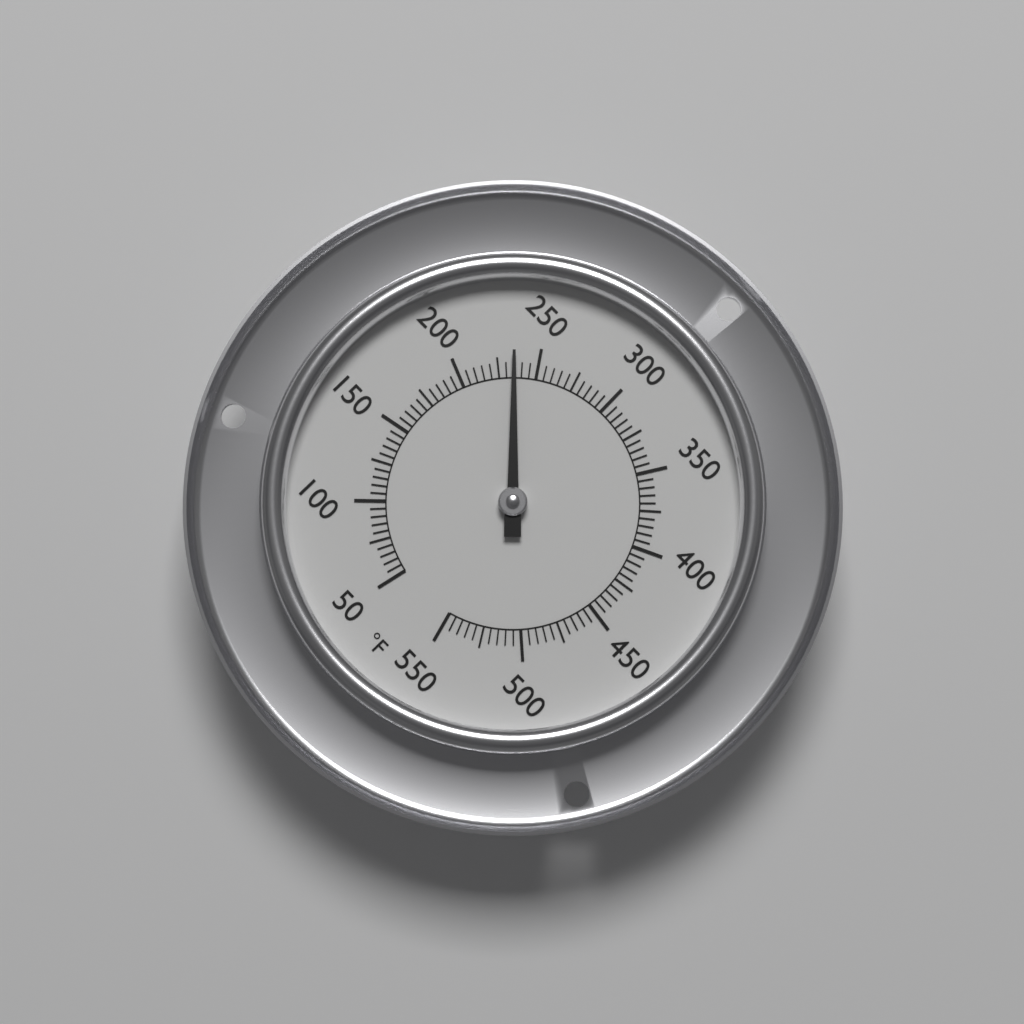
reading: 235 °F
